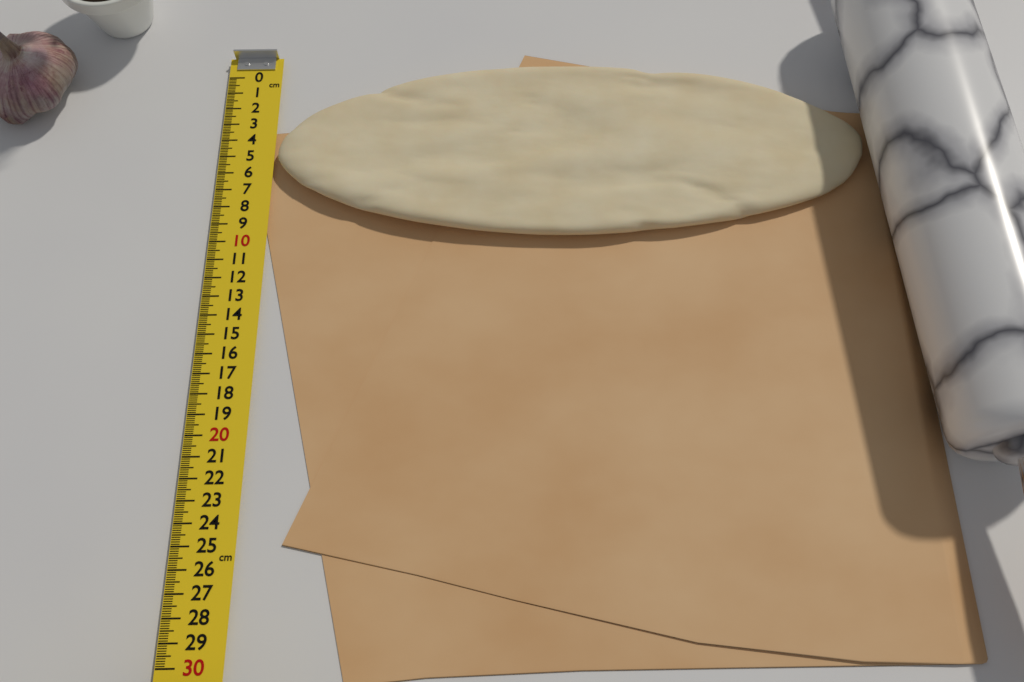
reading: 10.1 cm
